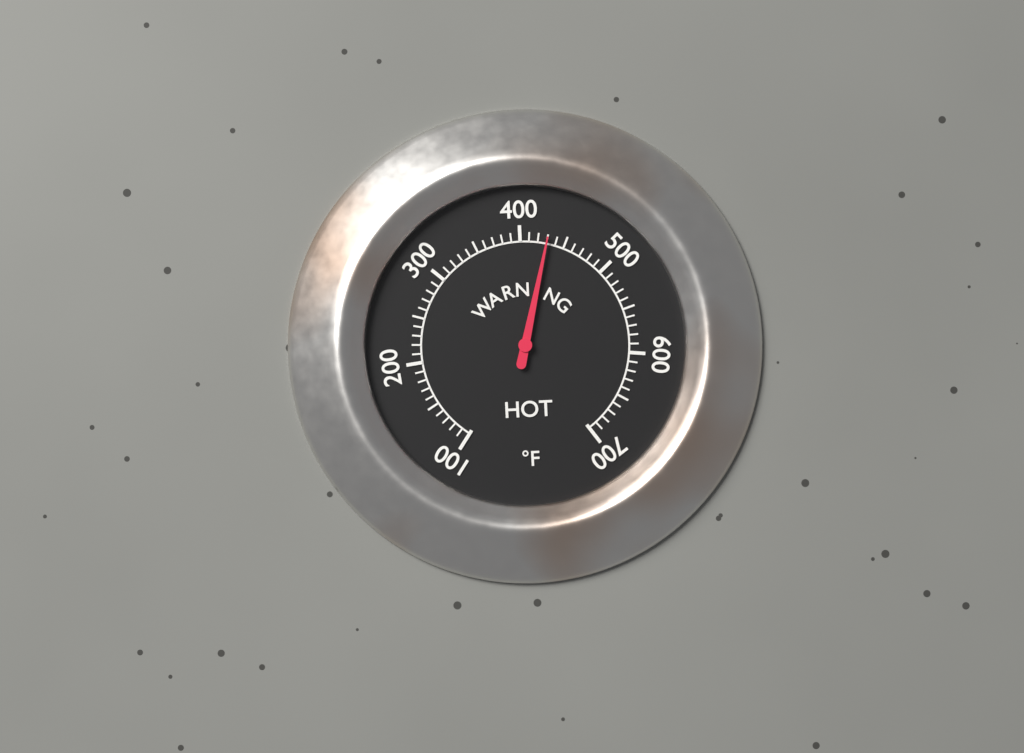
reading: 430 °F
